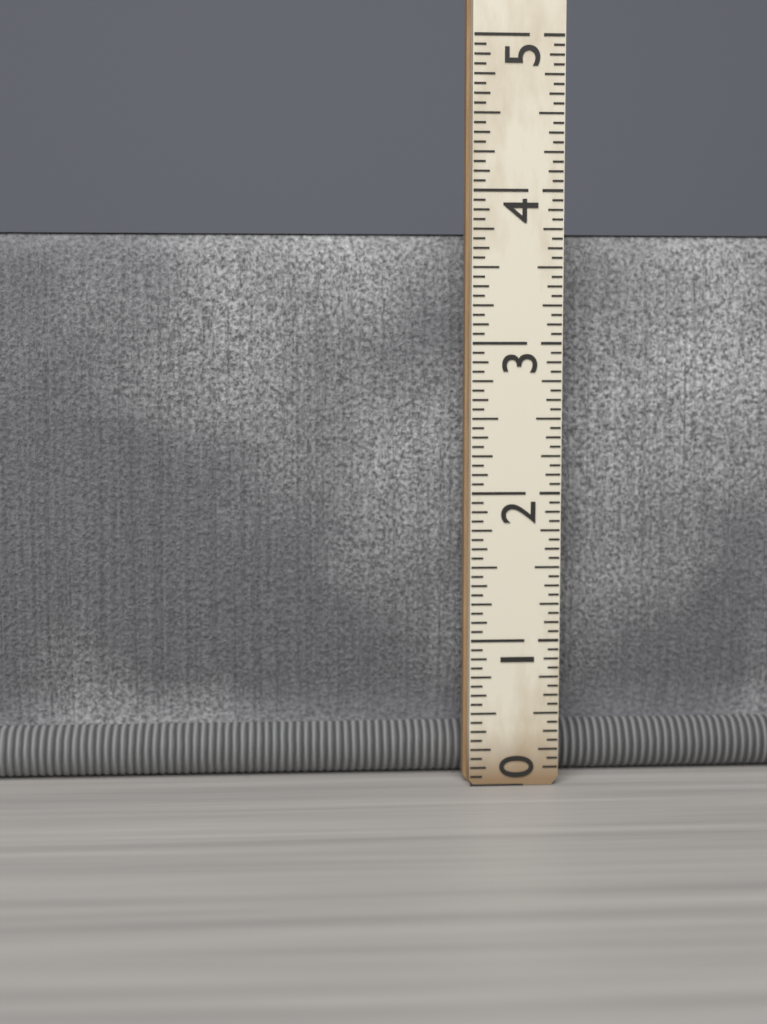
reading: 3.7500 (no unit)
